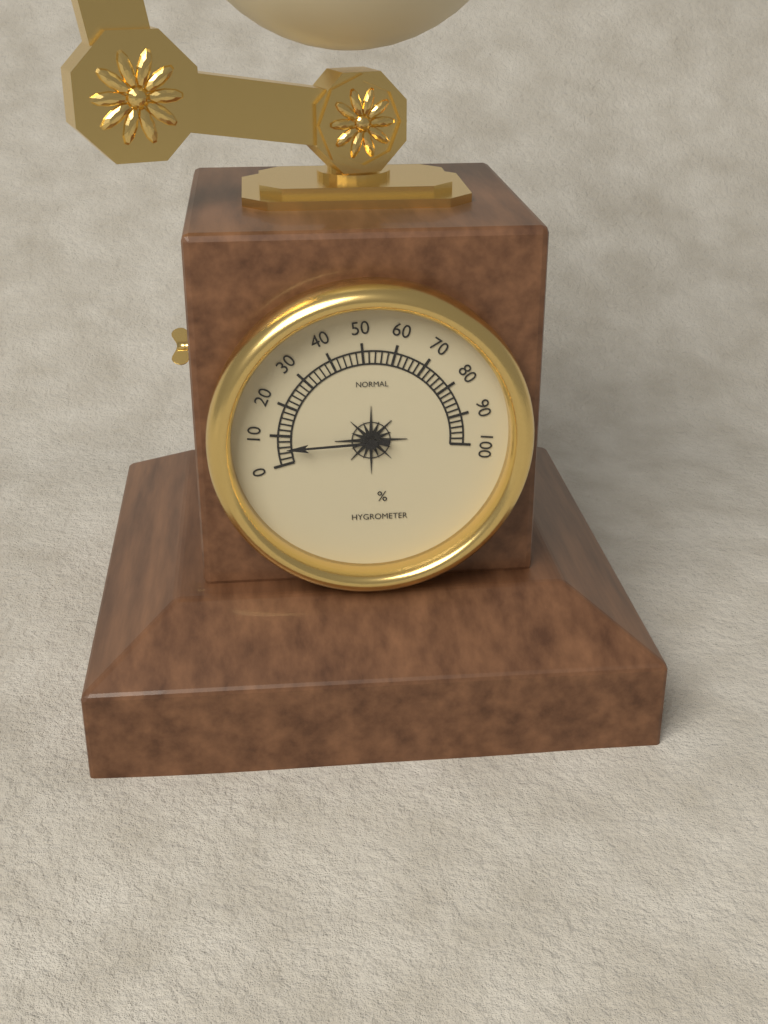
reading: 6 %
